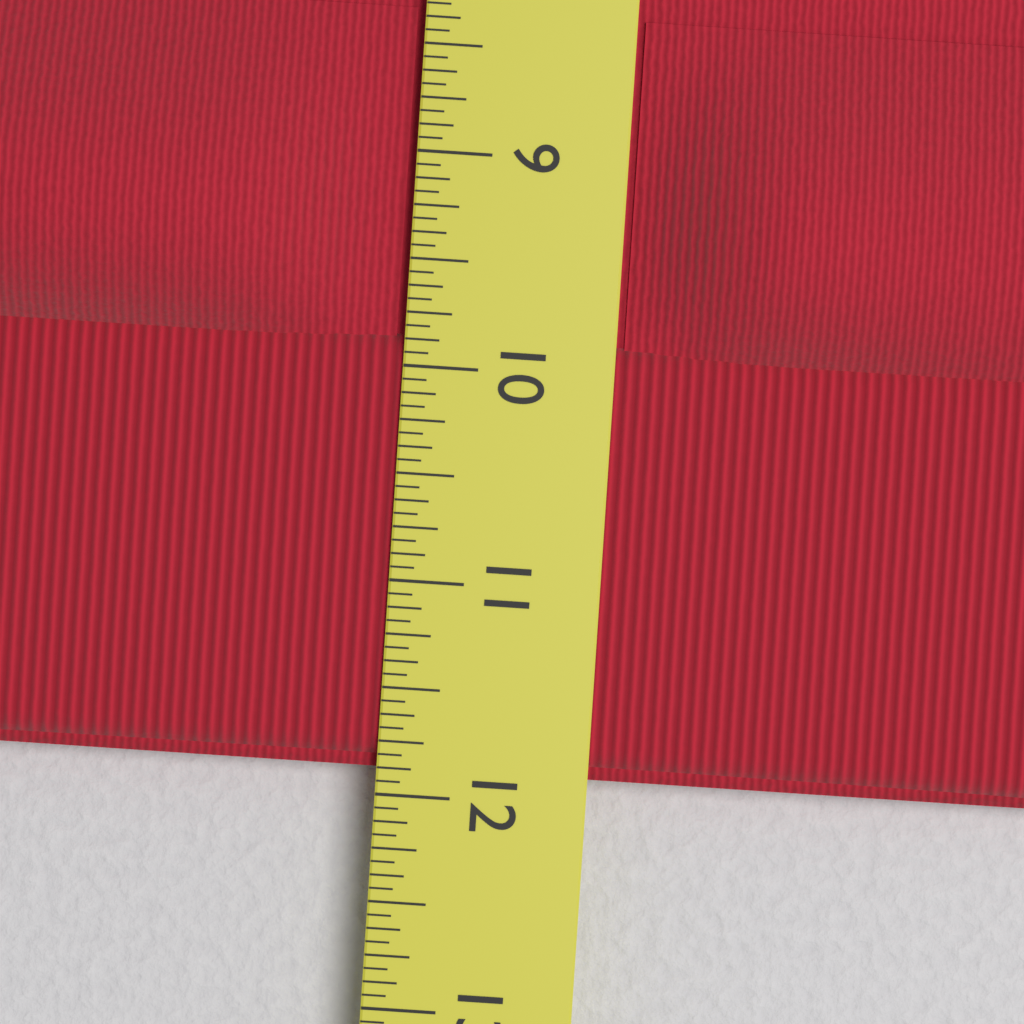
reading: 11.8750 in
